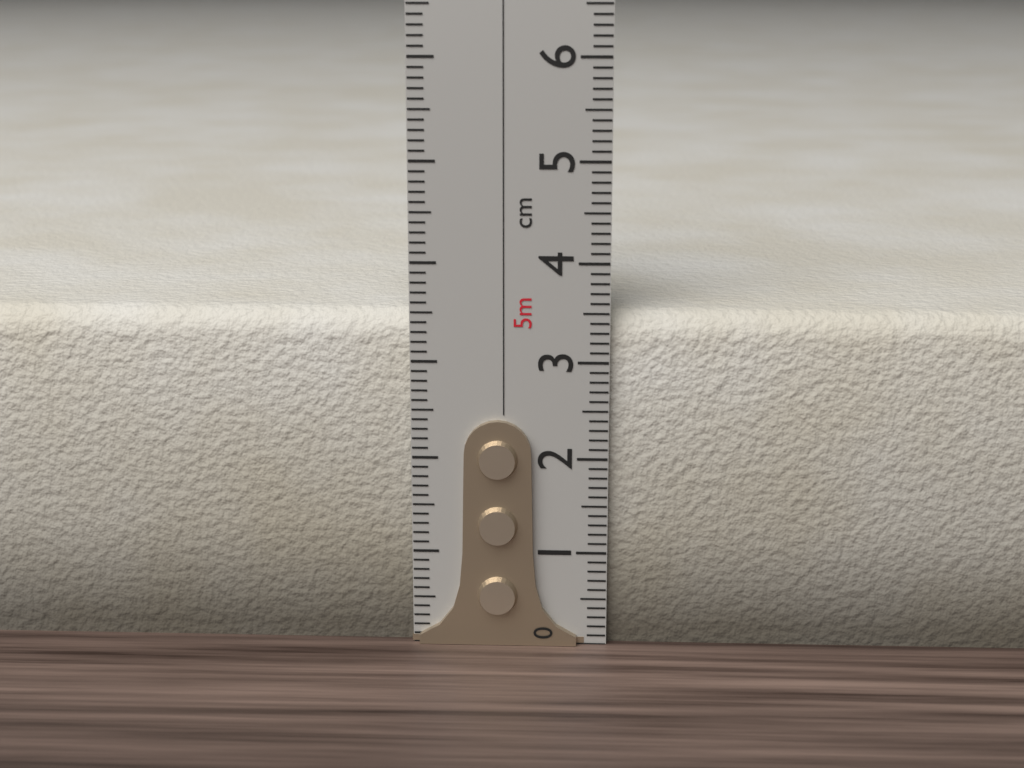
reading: 3.5 cm
